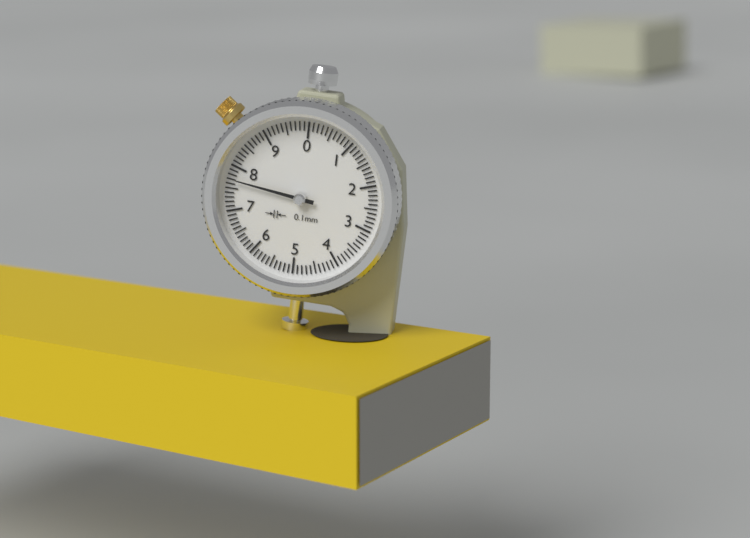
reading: 7.7 mm
